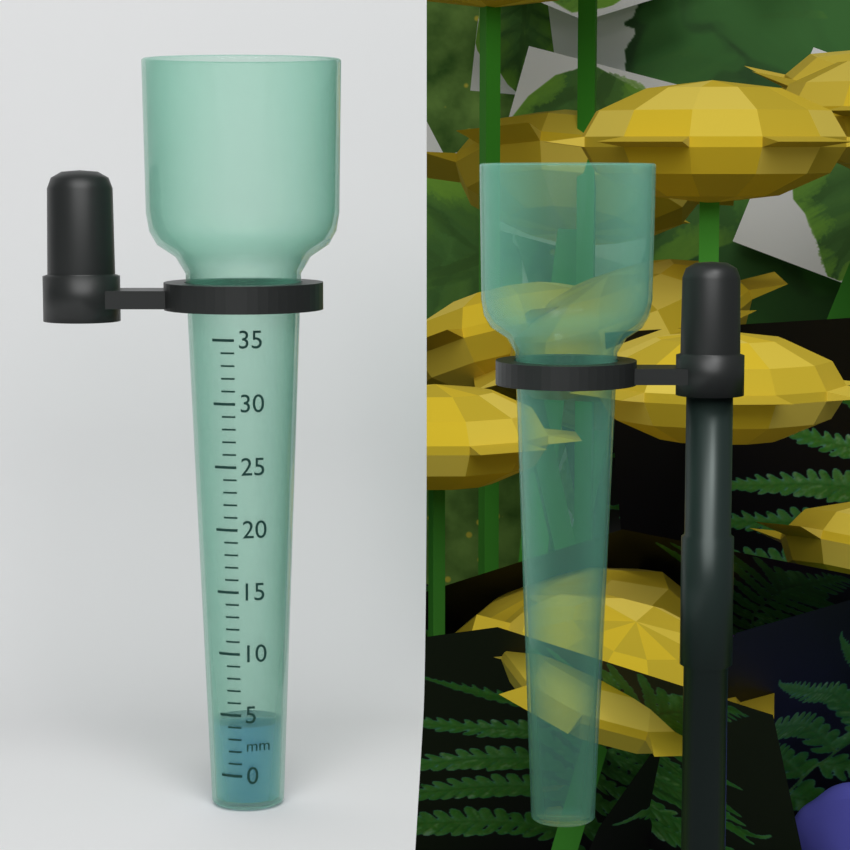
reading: 4 mm
